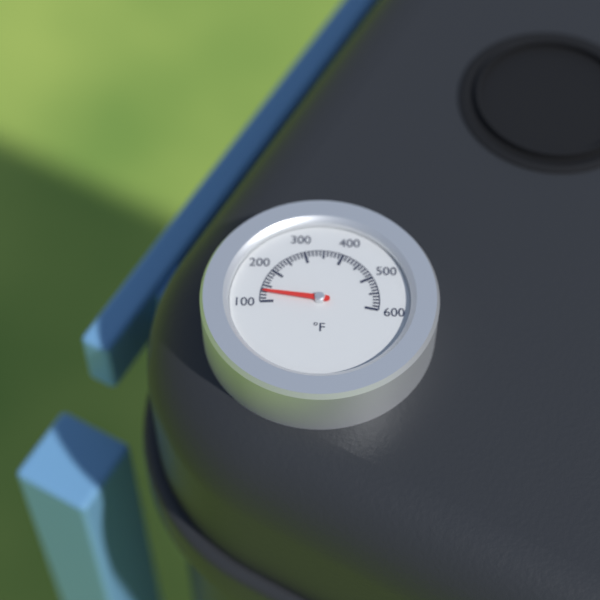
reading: 130 °F
